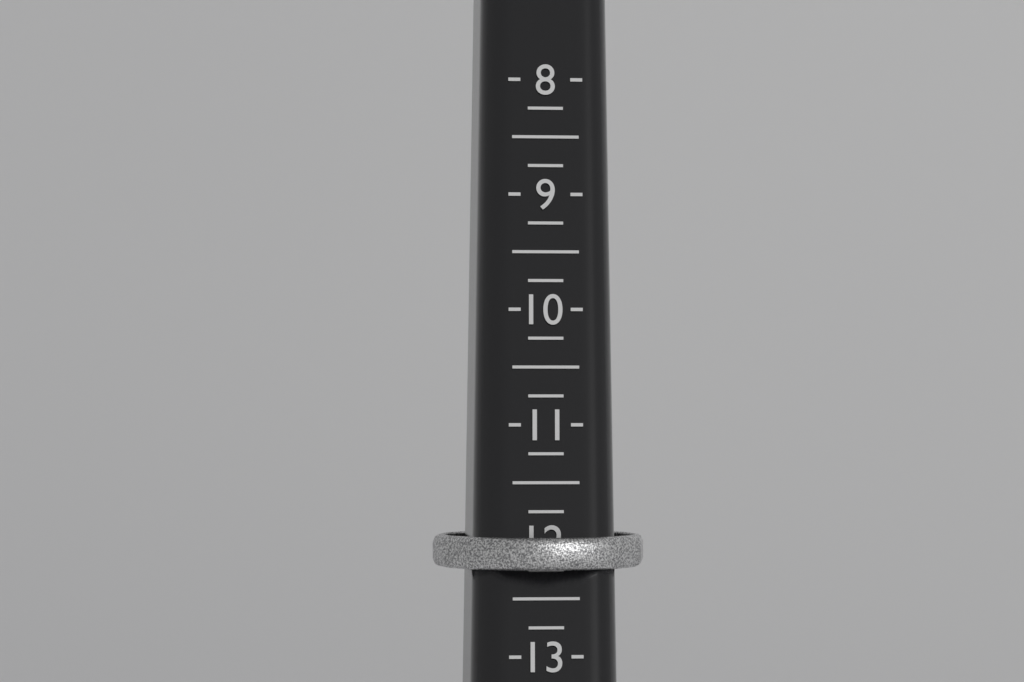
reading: 12.25 (no unit)
